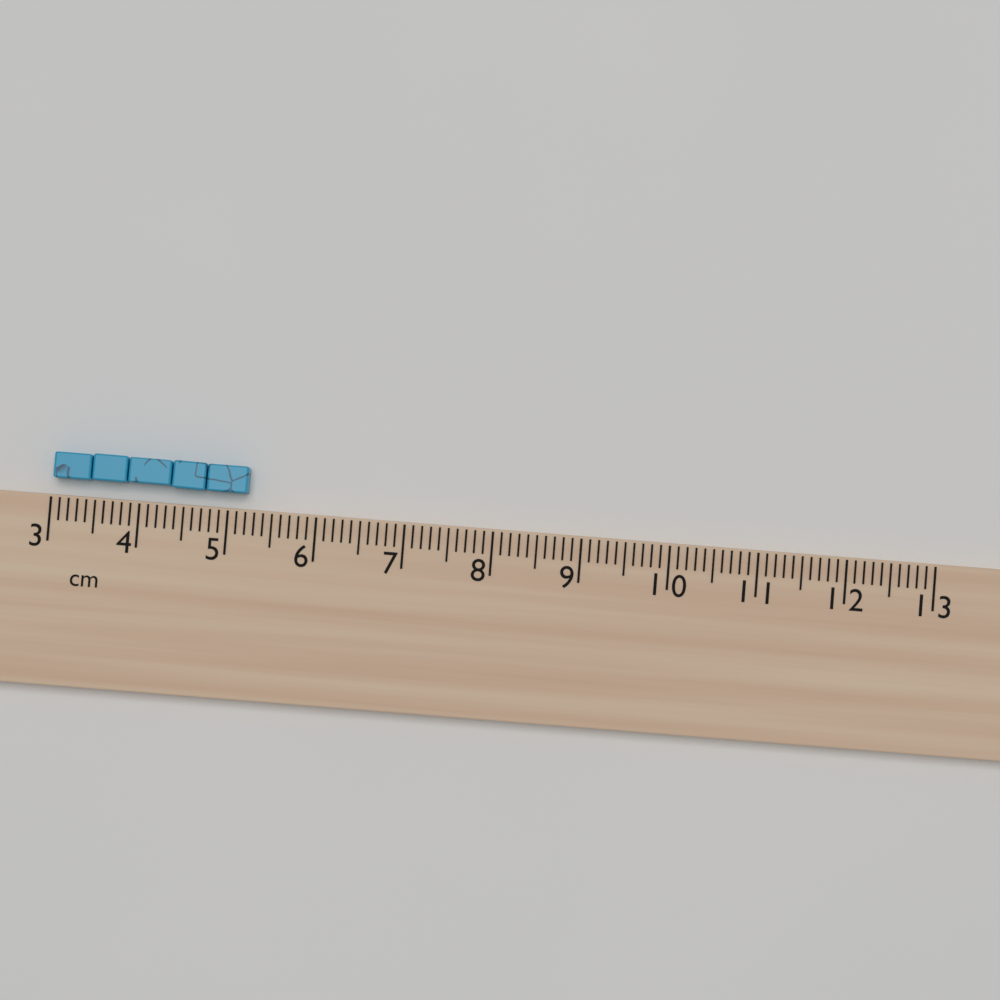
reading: 5.2 cm
